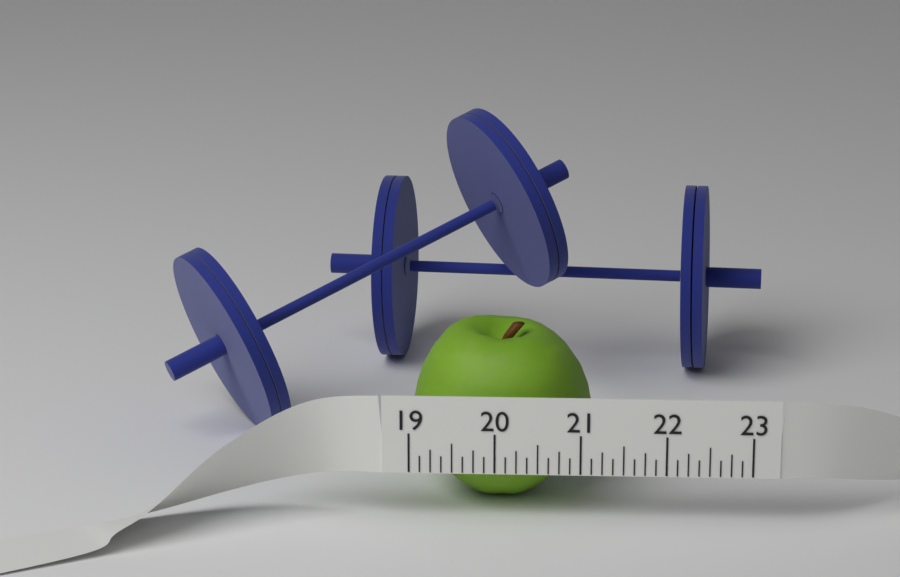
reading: 21.125 (no unit)
